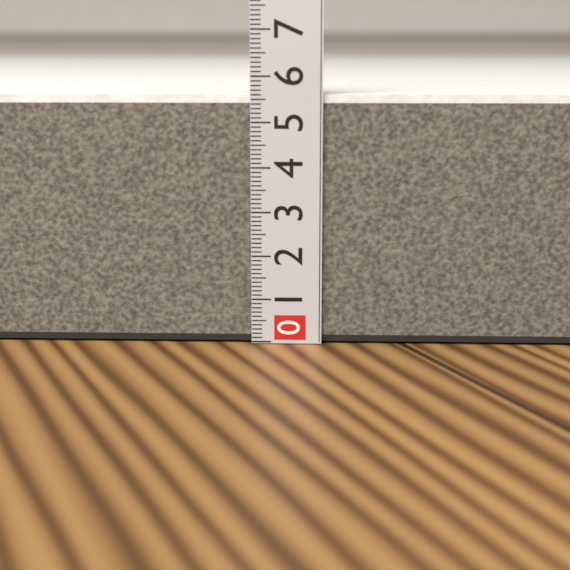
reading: 5.6 (no unit)
